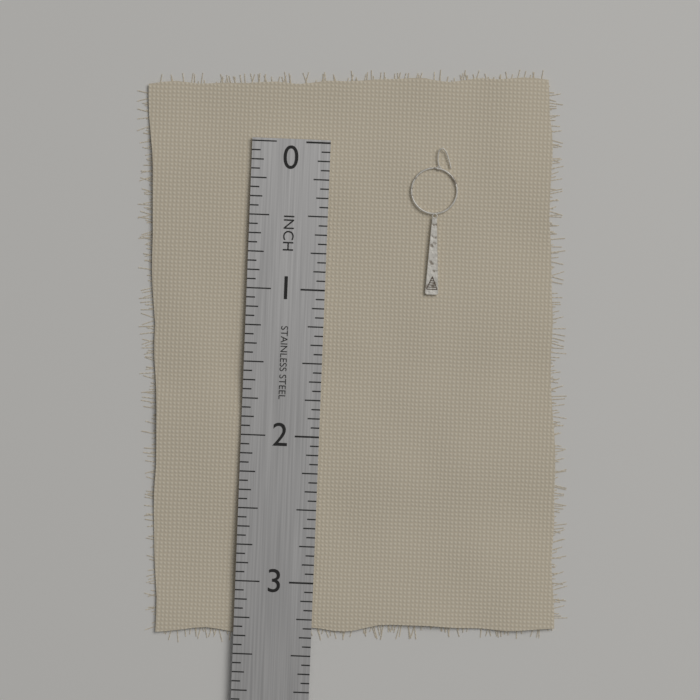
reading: 1.0000 in
